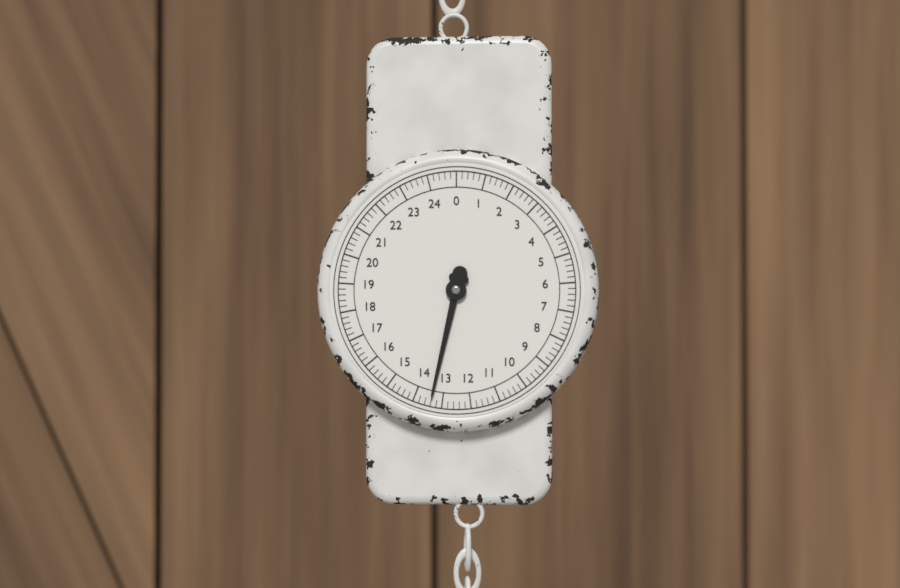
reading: 13.4 (no unit)
